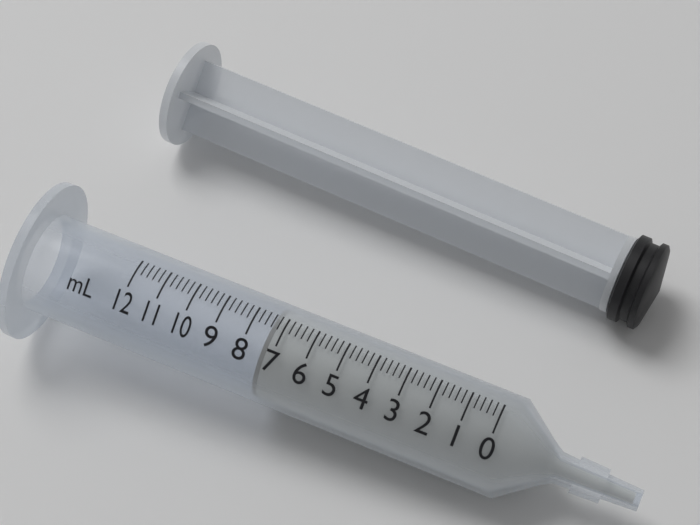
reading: 7.4 ml
